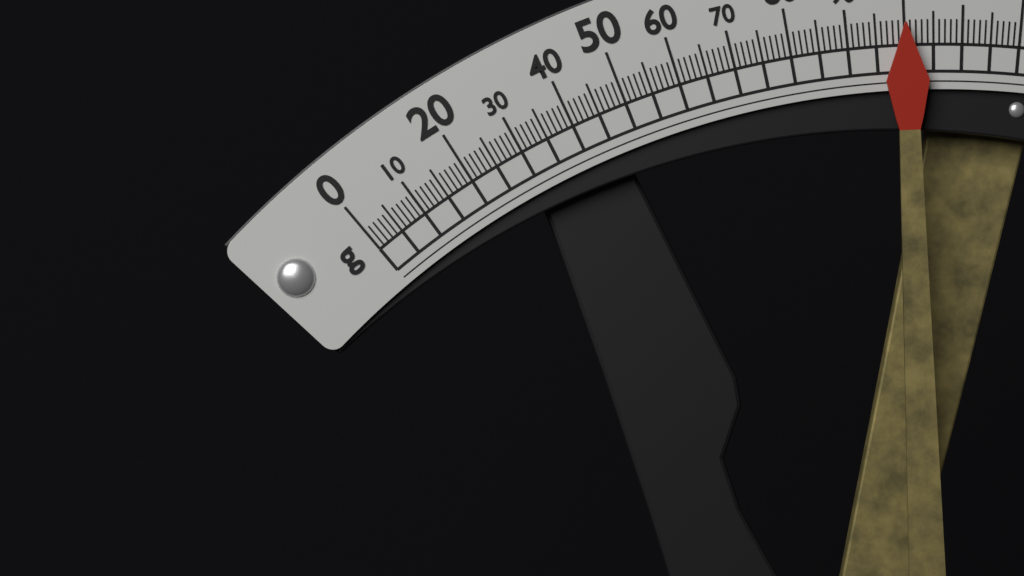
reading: 100 g
